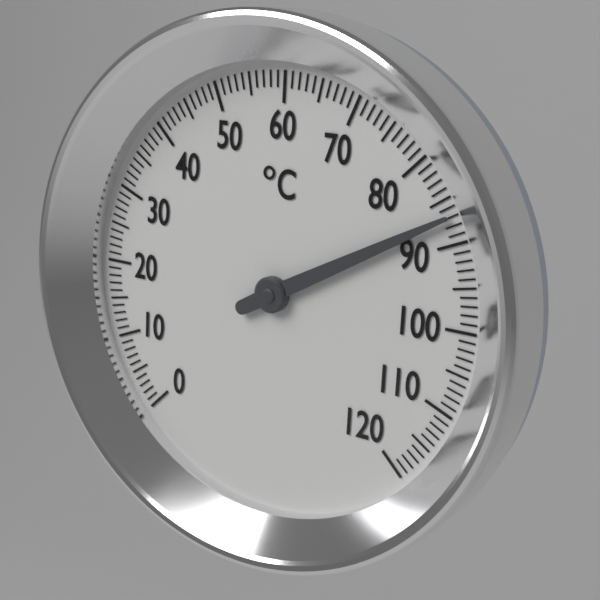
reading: 87 °C
